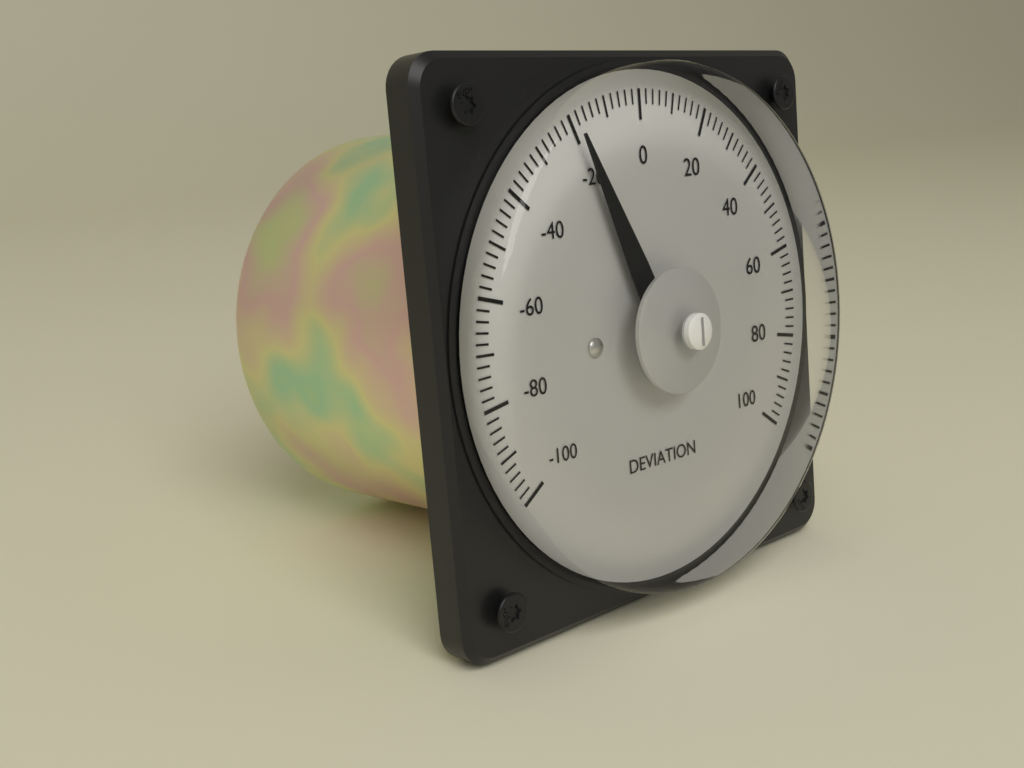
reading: -20 (no unit)
